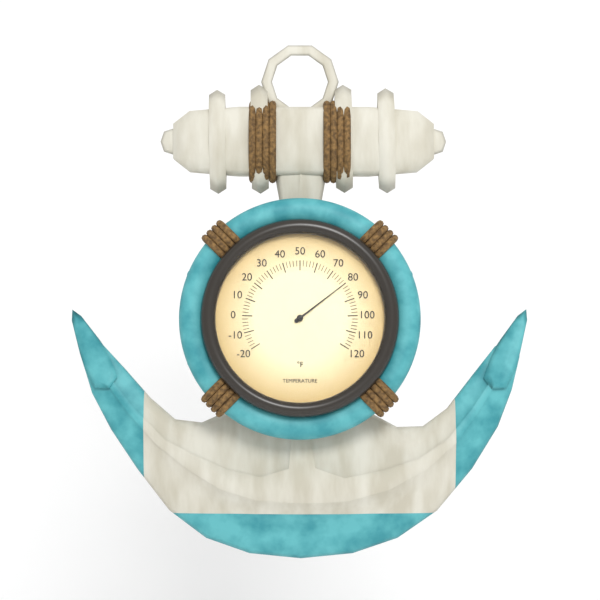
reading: 80 °F
